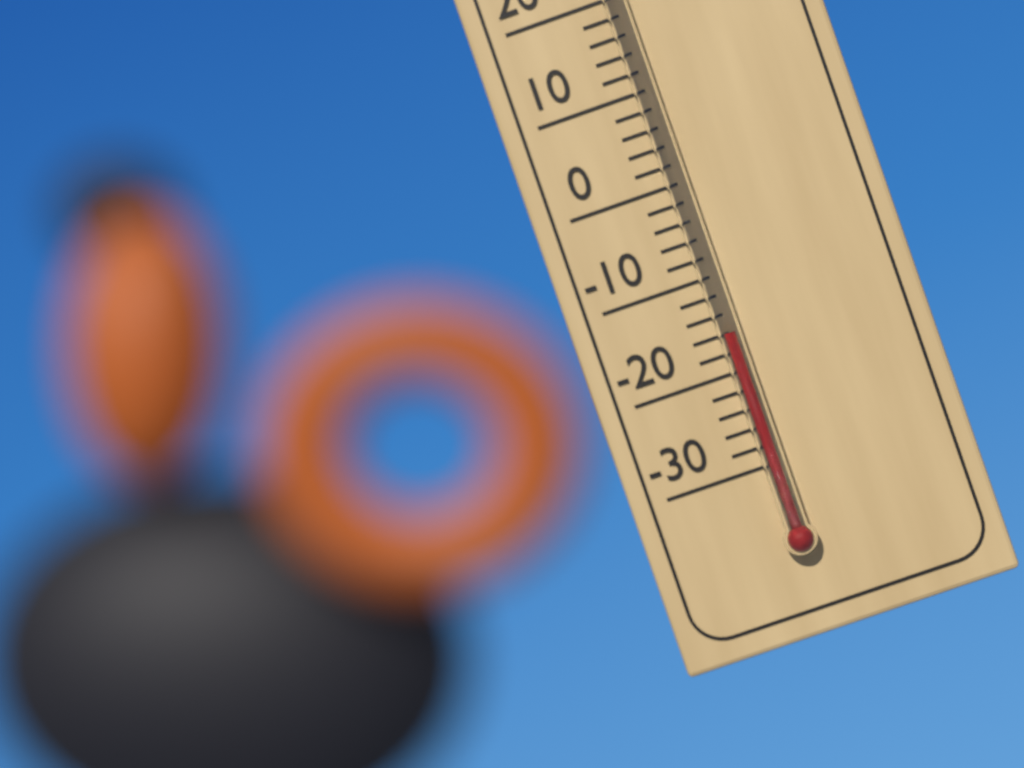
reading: -16 °C
